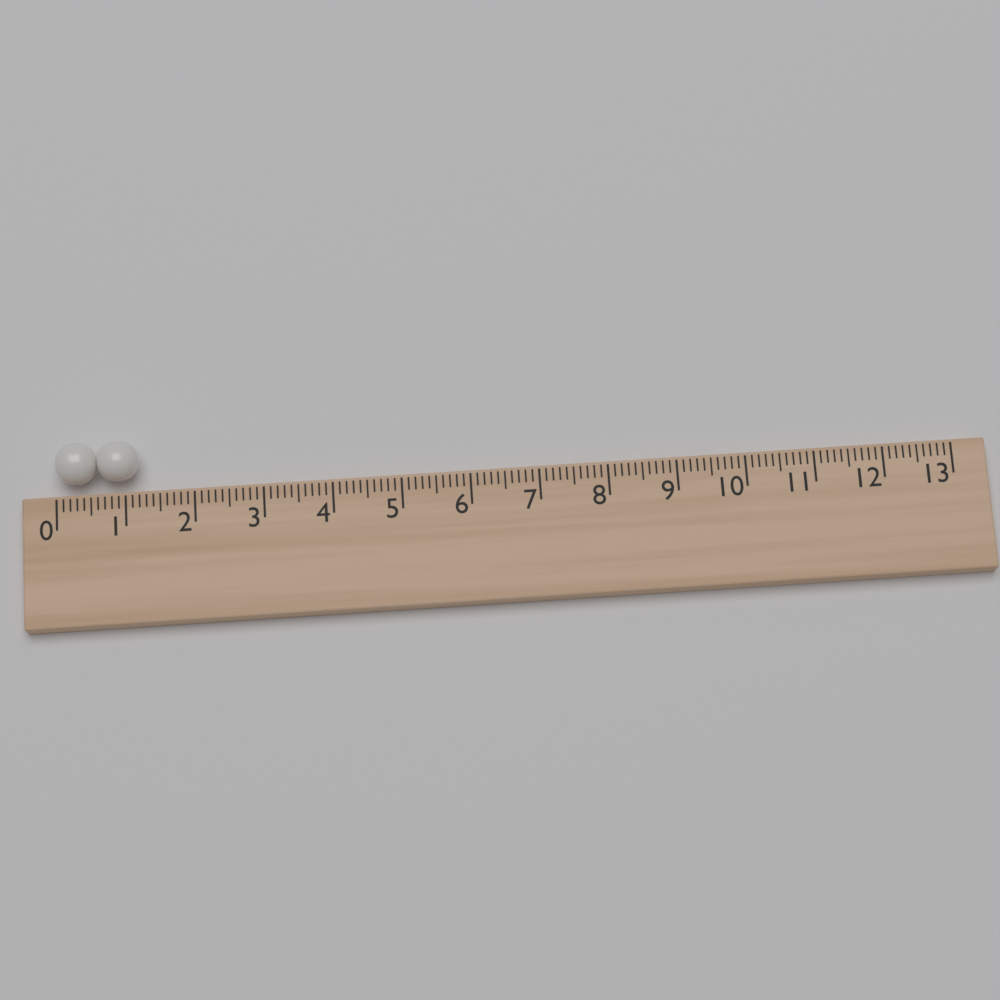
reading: 1.2 (no unit)
